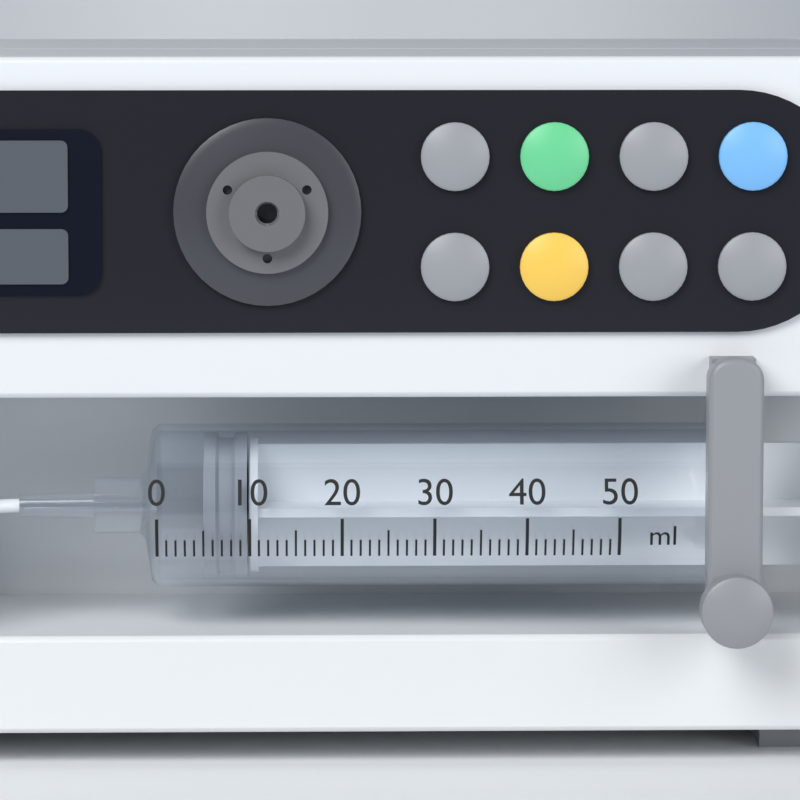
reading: 5 ml
